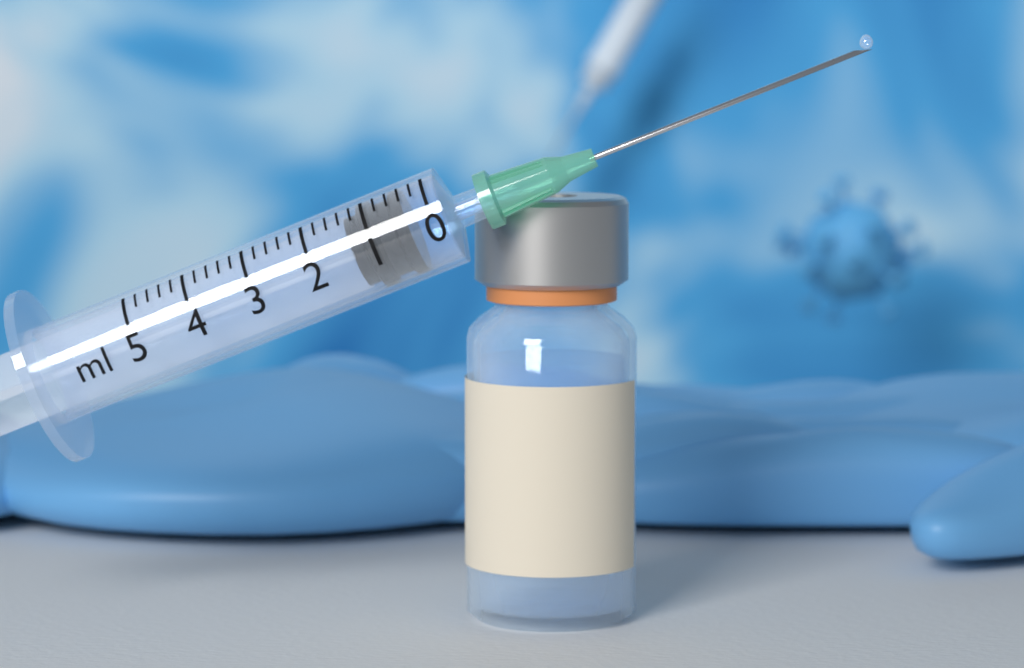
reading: 0.4 ml
